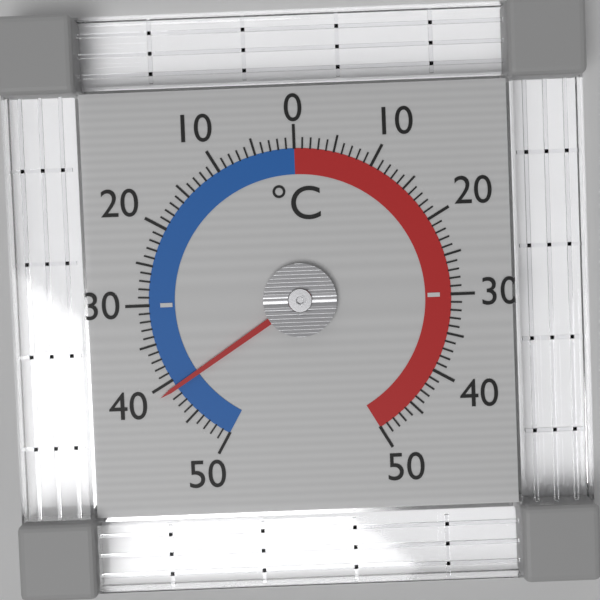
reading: -41 °C
